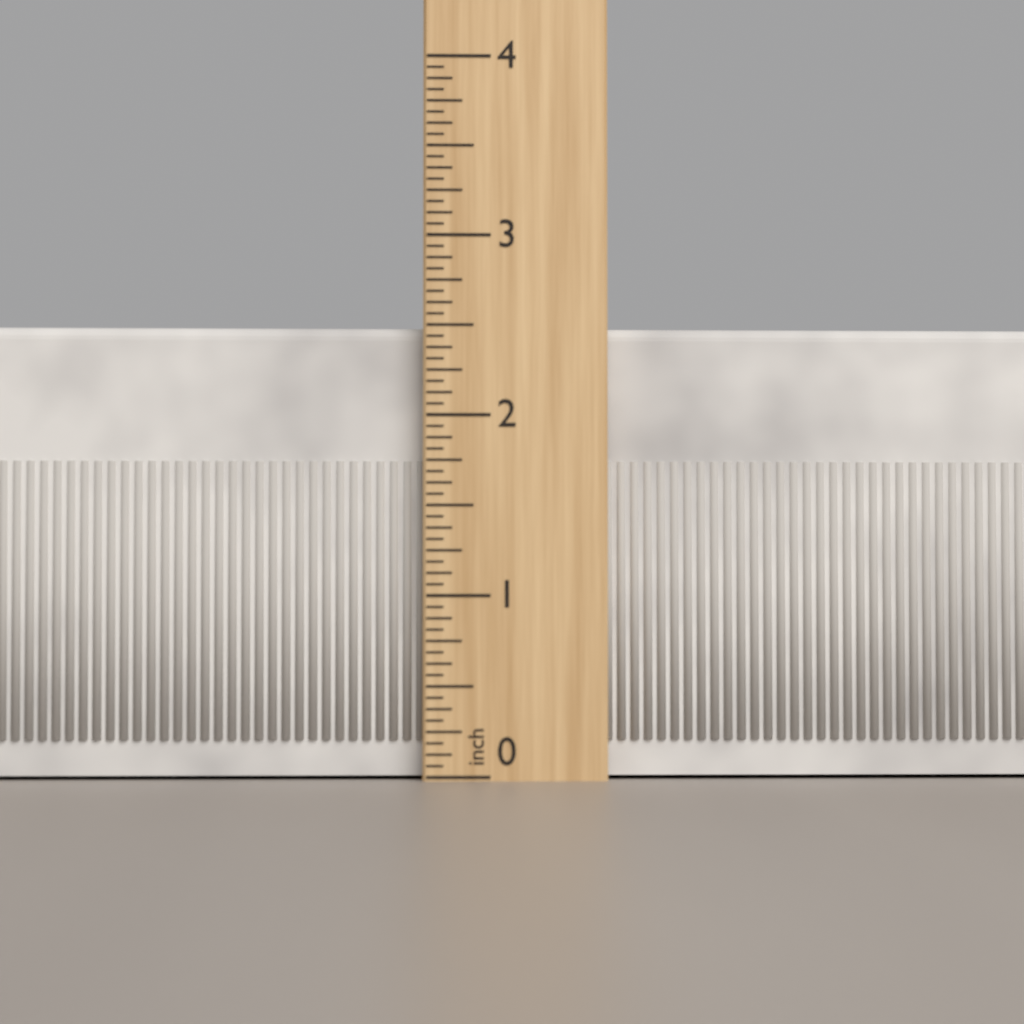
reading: 2.5000 inch
